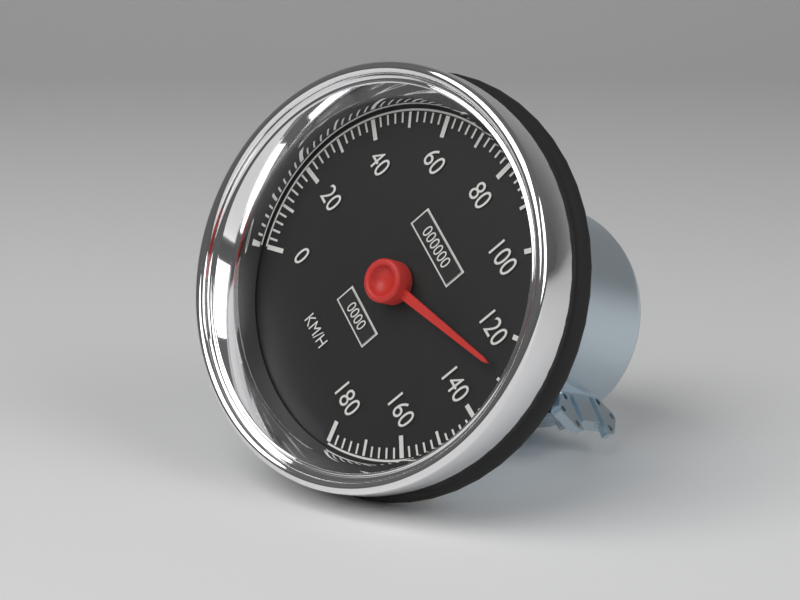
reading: 128 km/h
